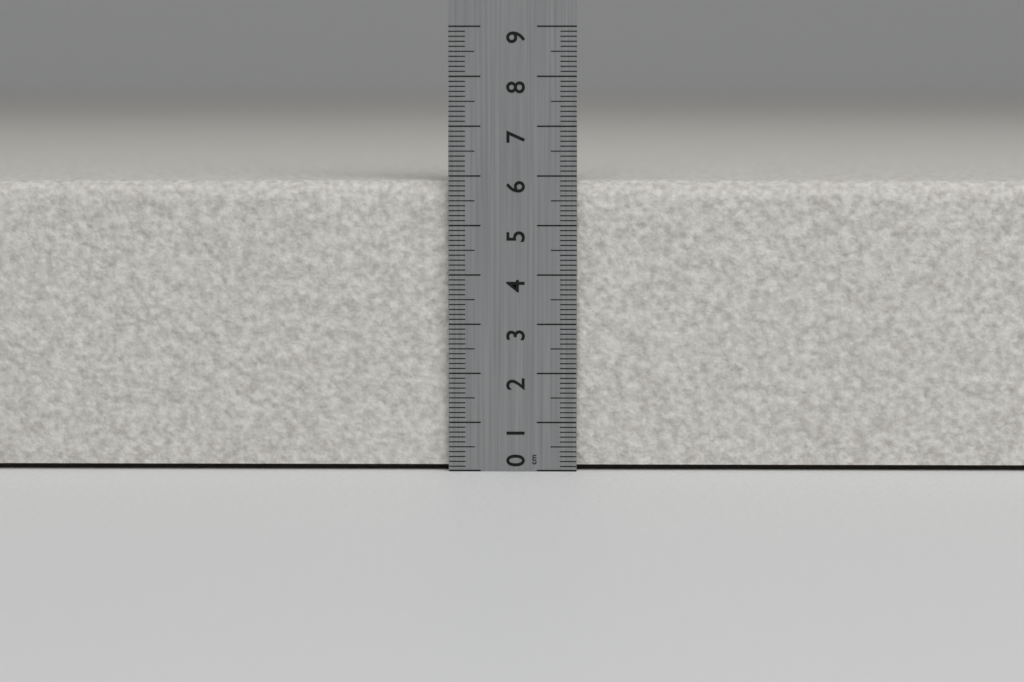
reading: 5.9 cm
